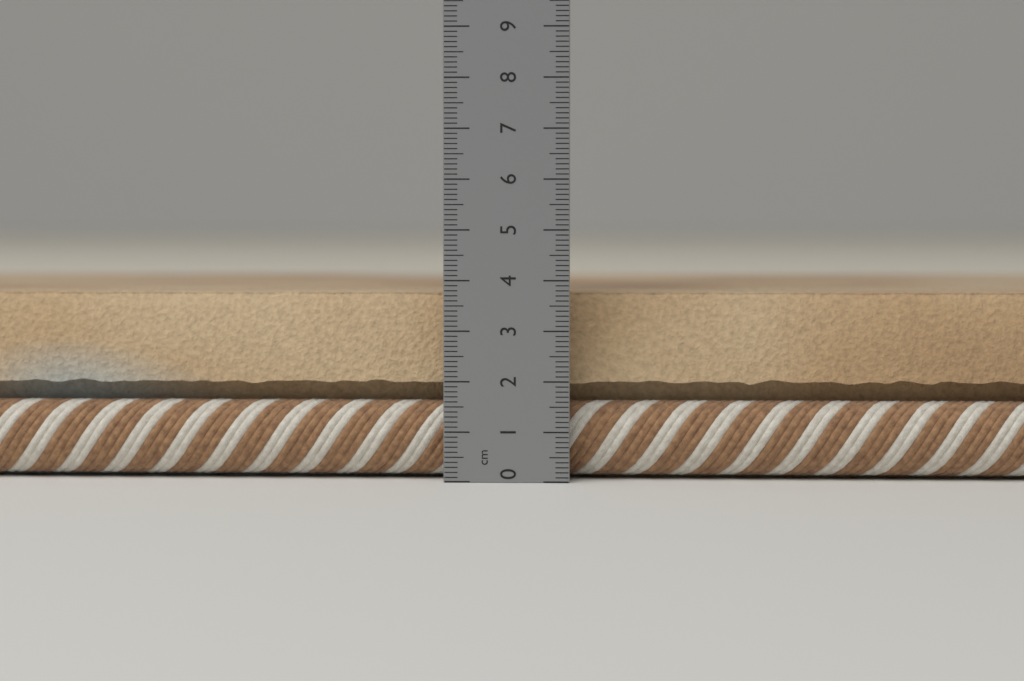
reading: 3.8 cm
